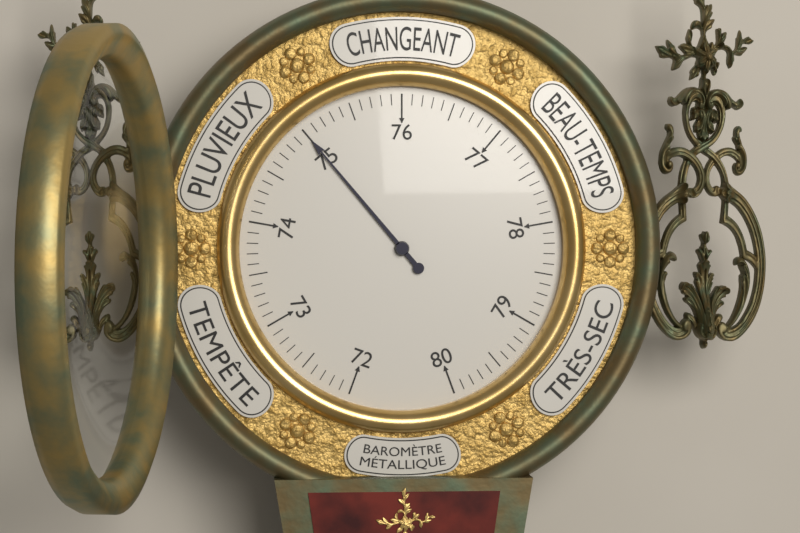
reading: 75.0 (no unit)
